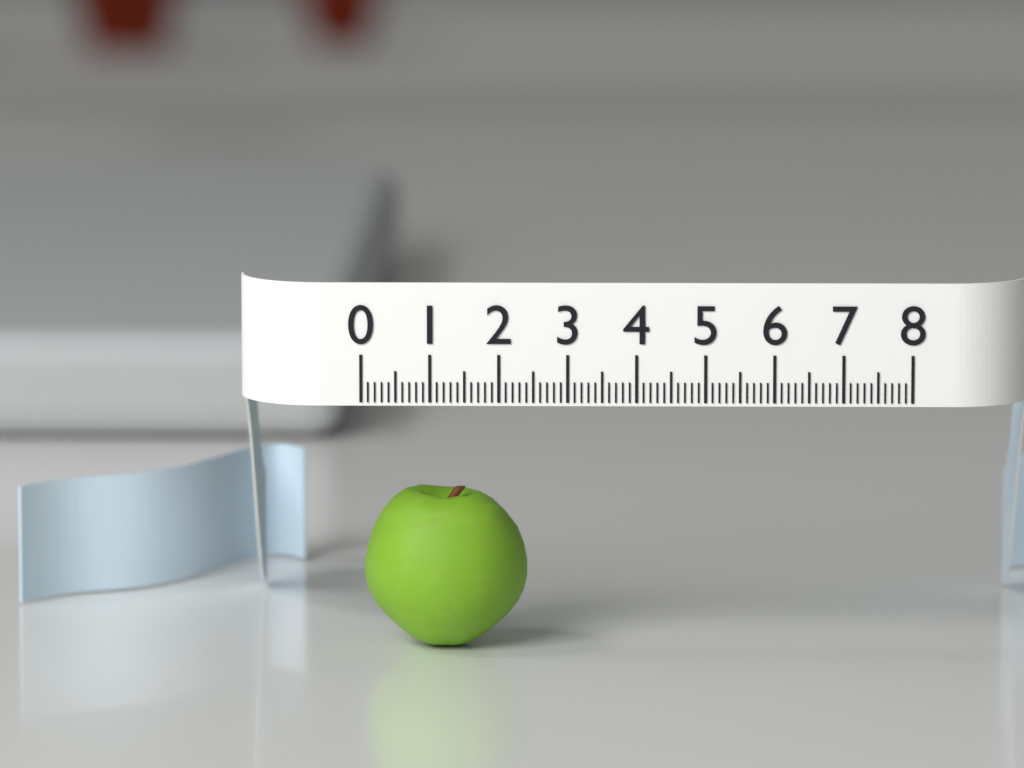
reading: 2.4 (no unit)
